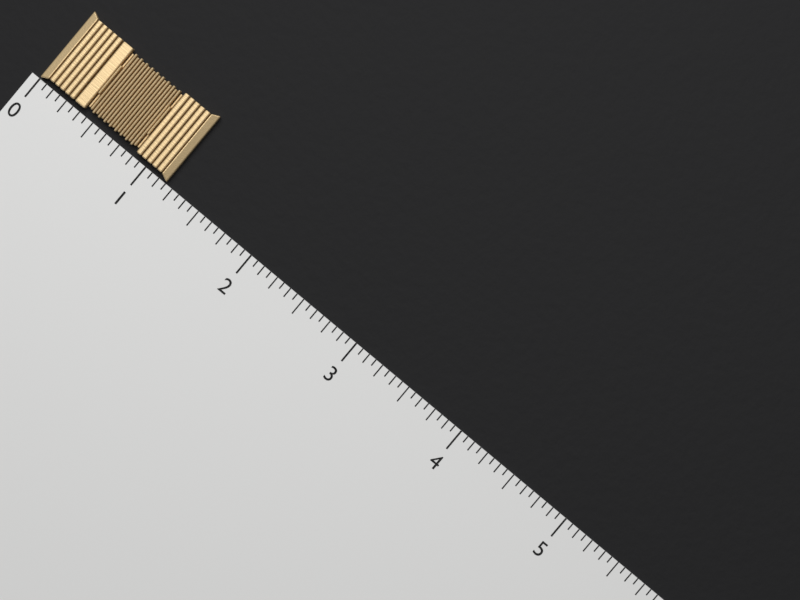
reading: 1.1875 (no unit)
